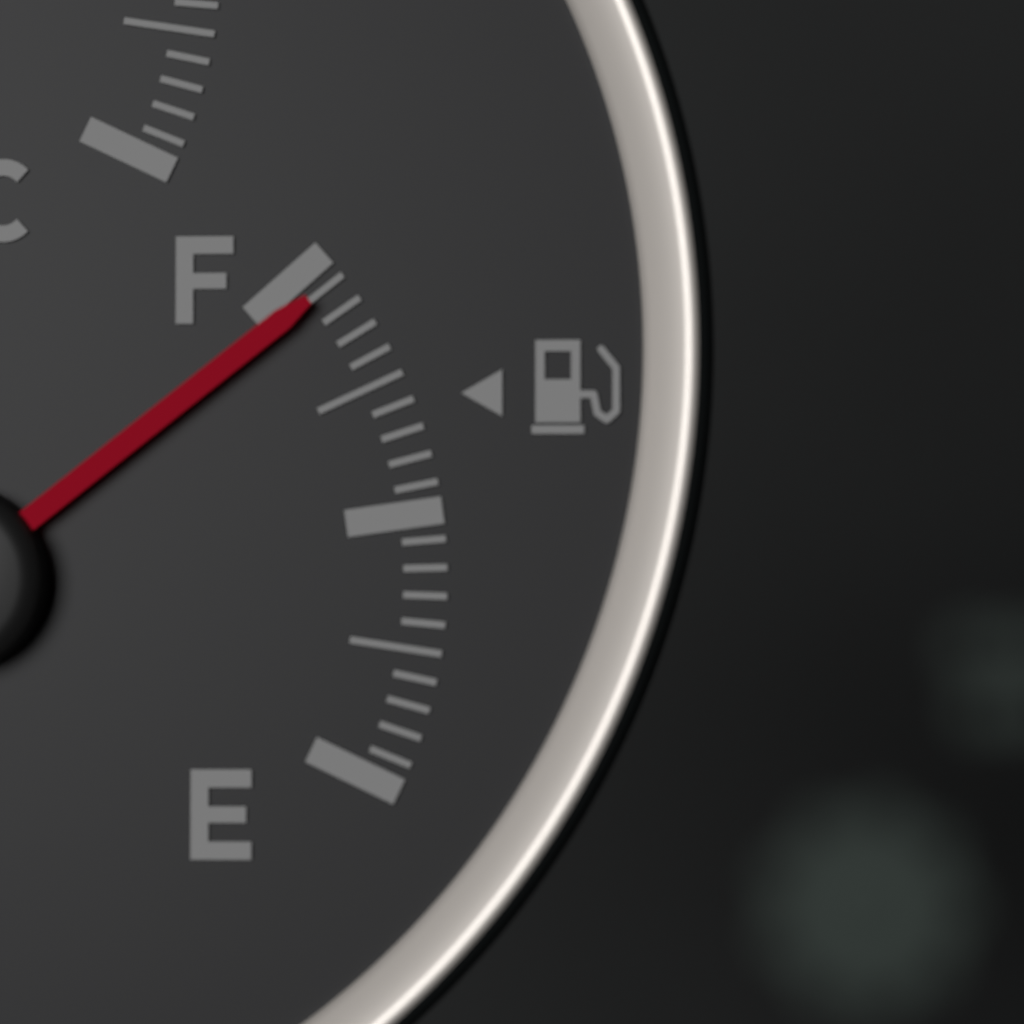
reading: 0.95 (no unit)
